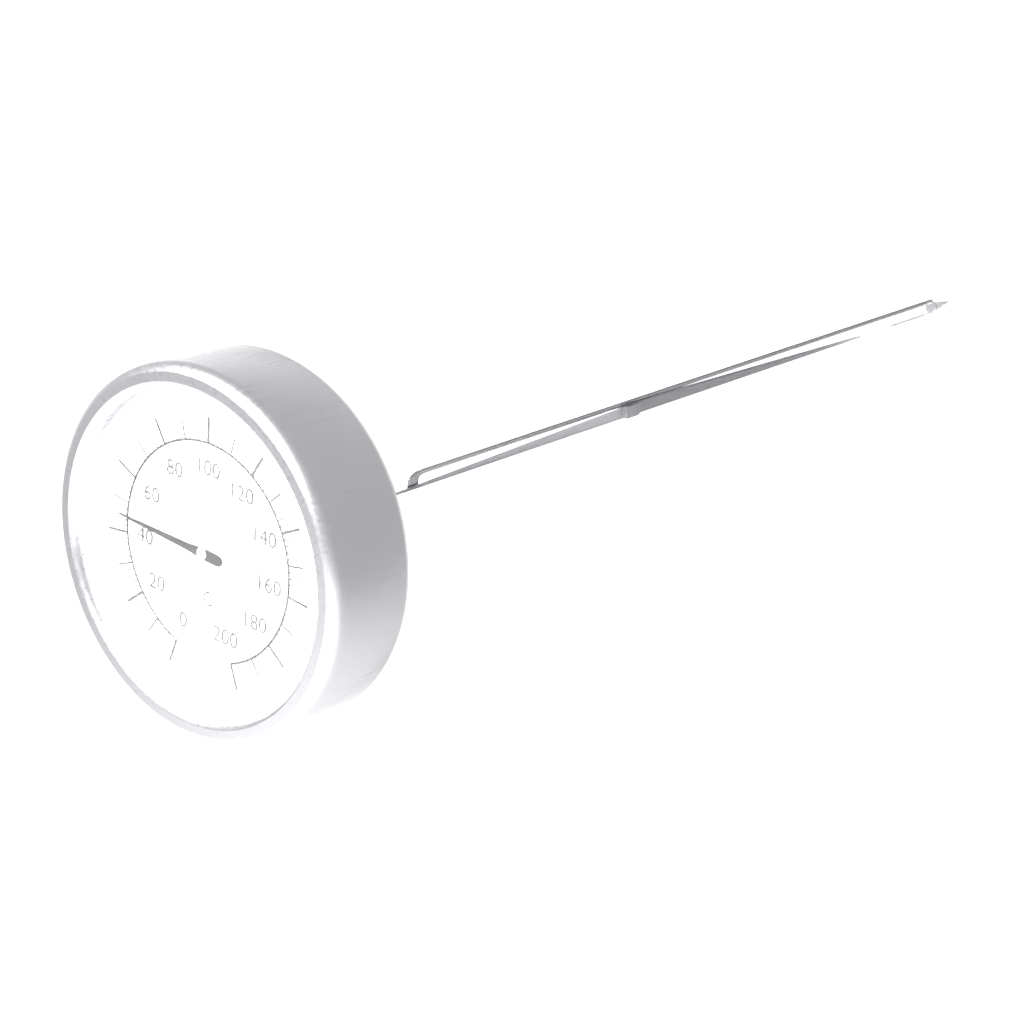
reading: 46 °C
